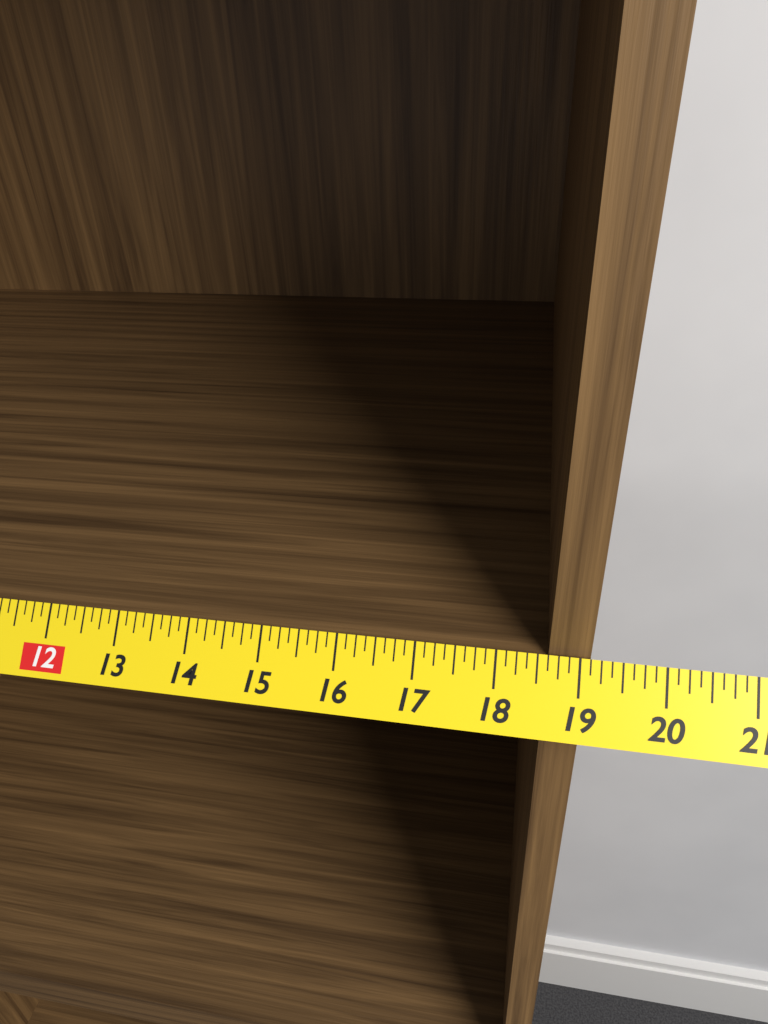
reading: 19.125 in
